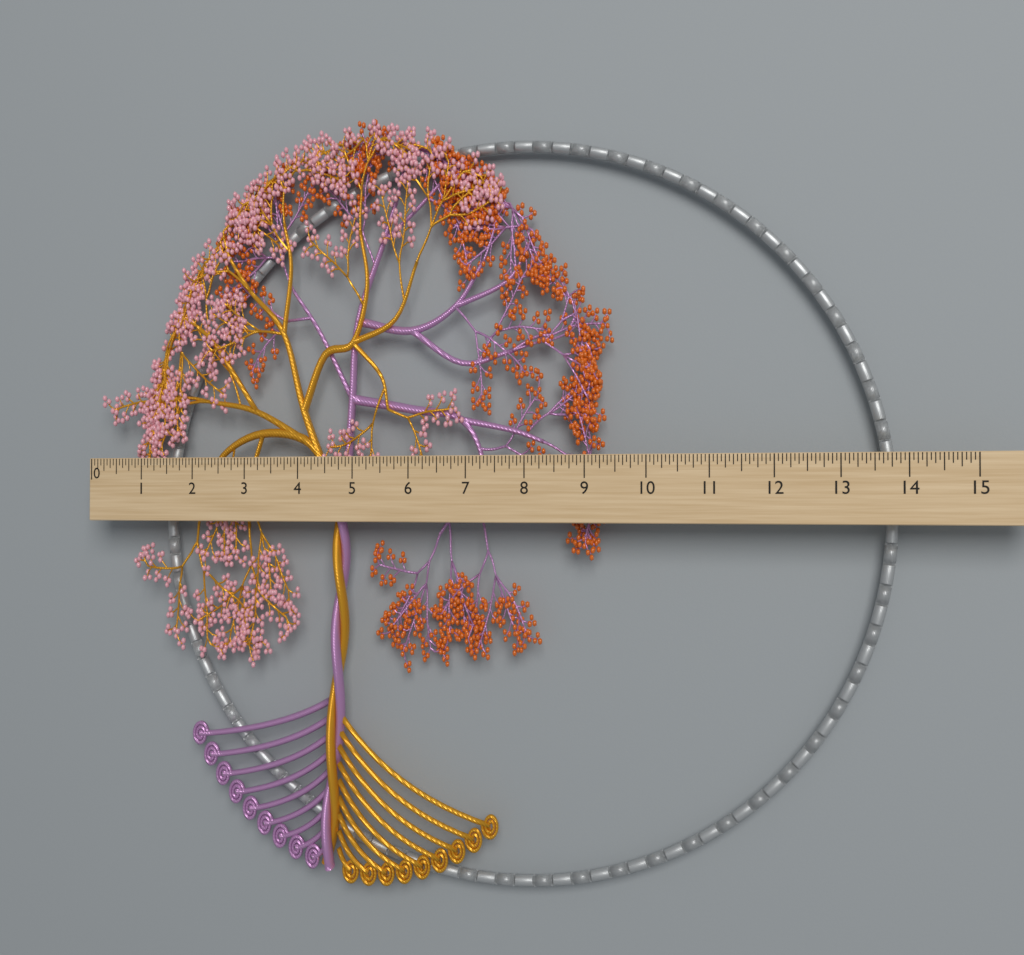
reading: 9.4375 (no unit)
